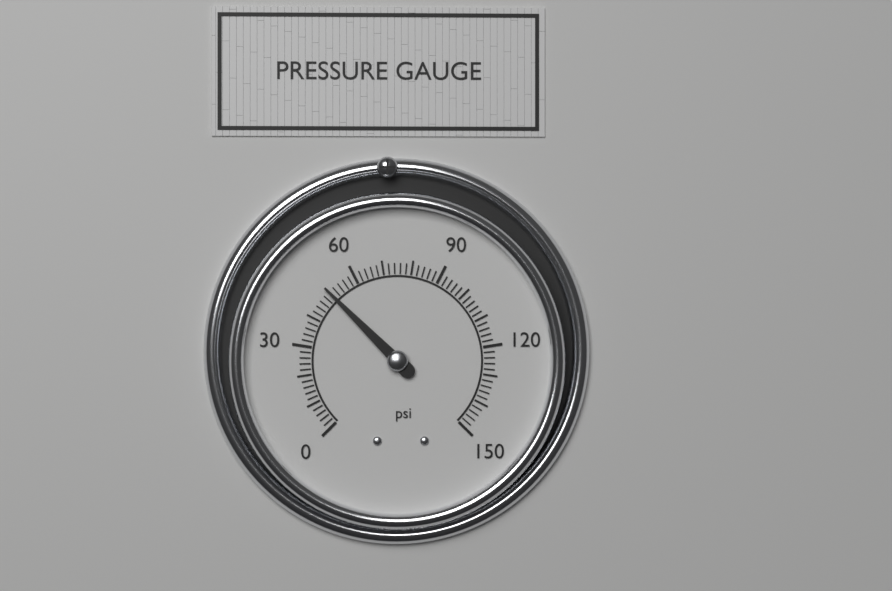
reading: 50 psi
